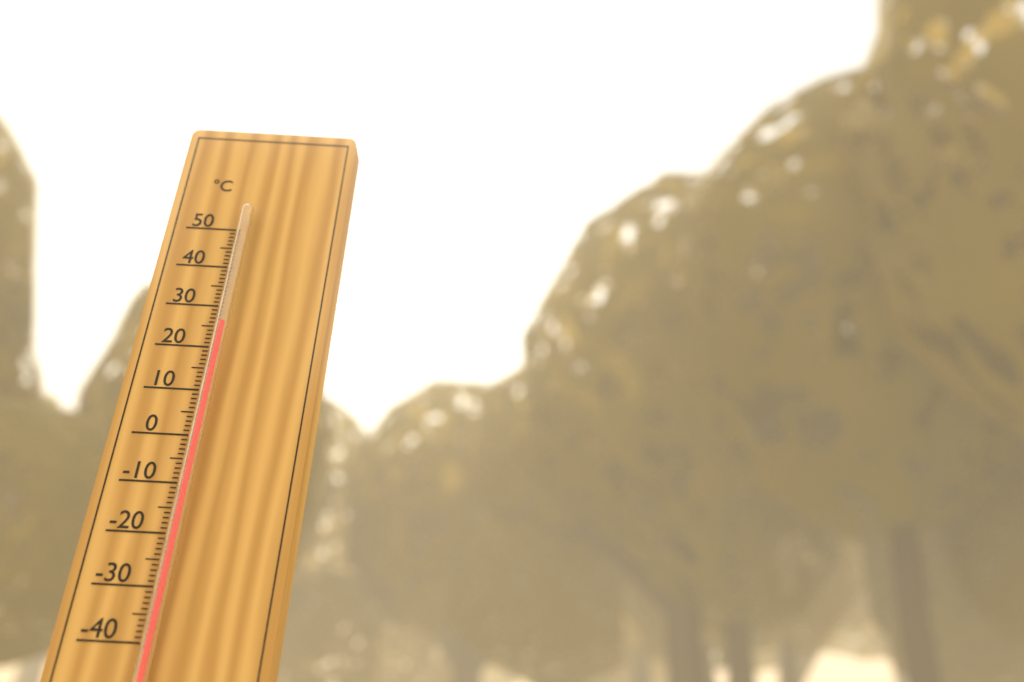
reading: 25 °C
